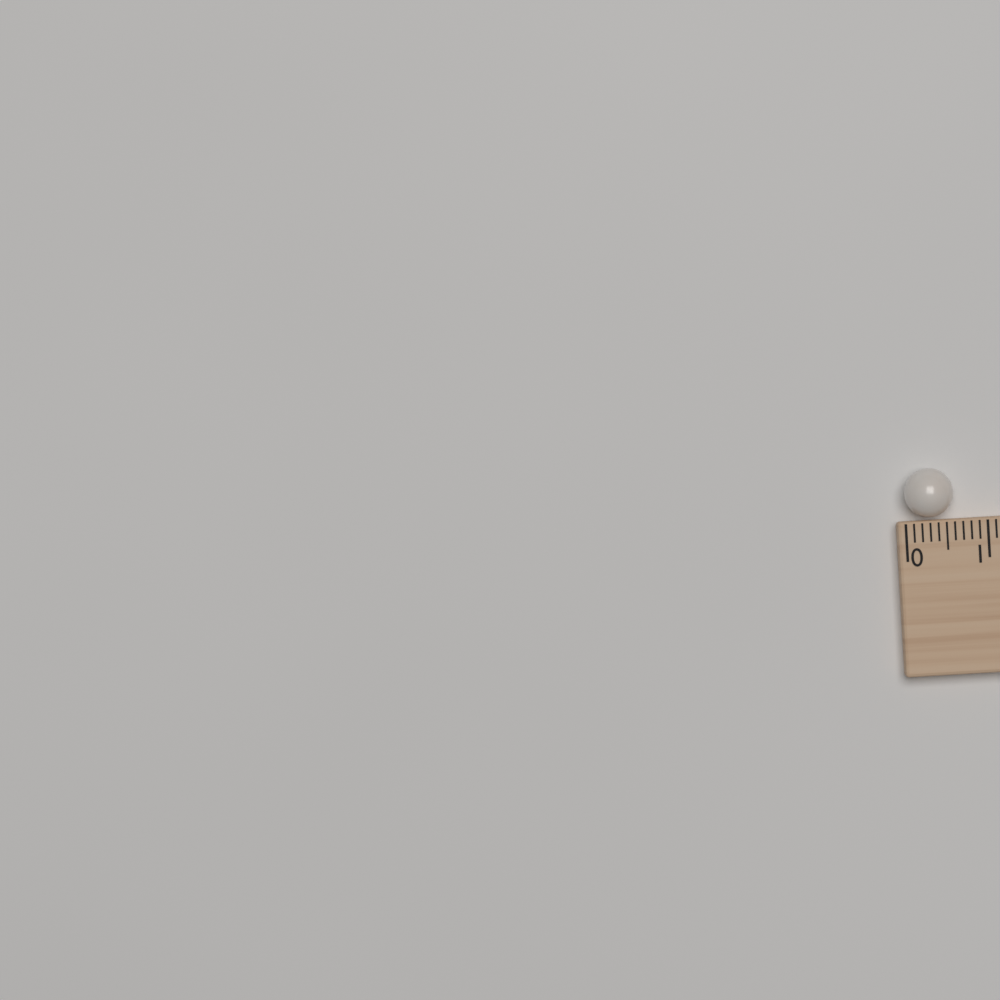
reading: 0.6 (no unit)
